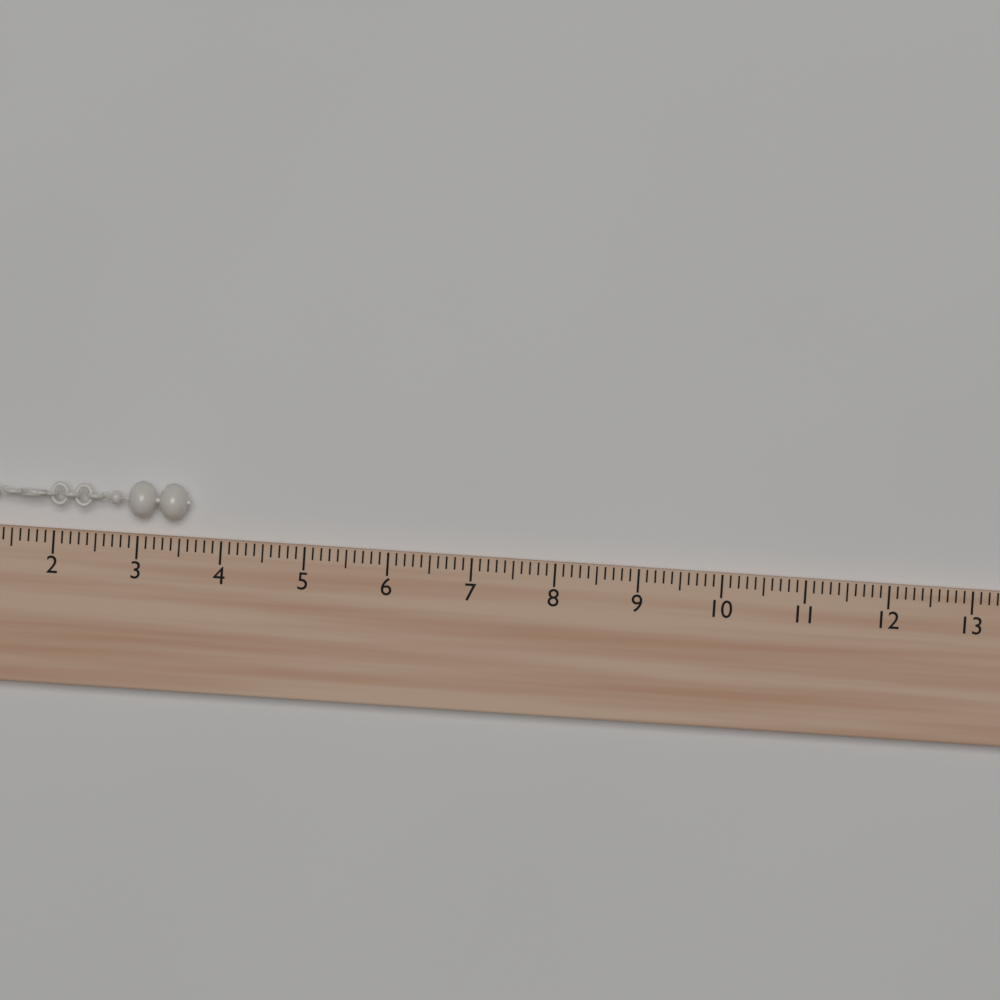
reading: 3.6 (no unit)
